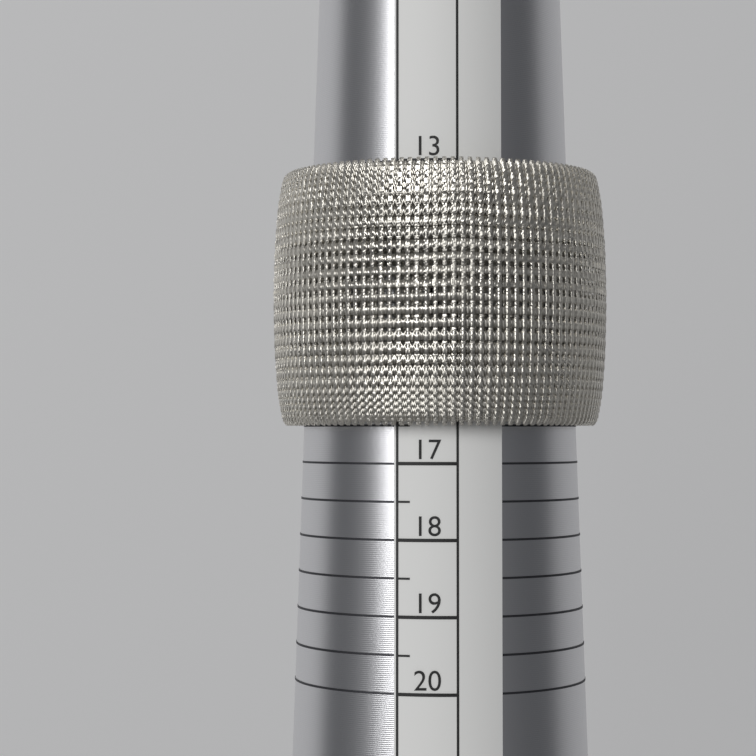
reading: 16.5 (no unit)
